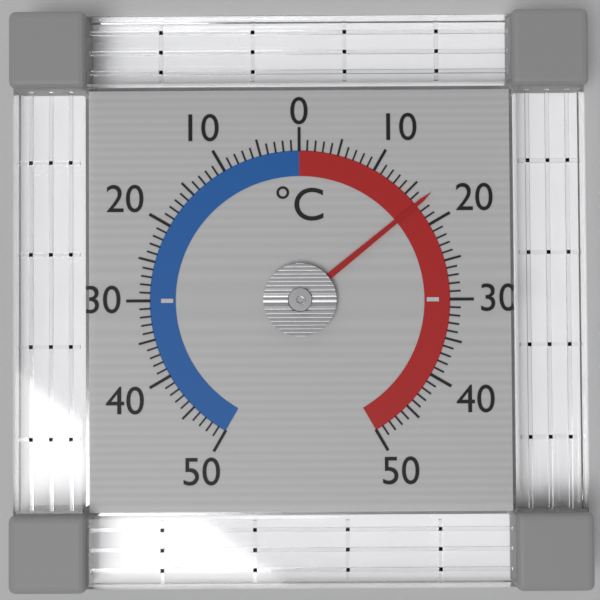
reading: 17 °C
